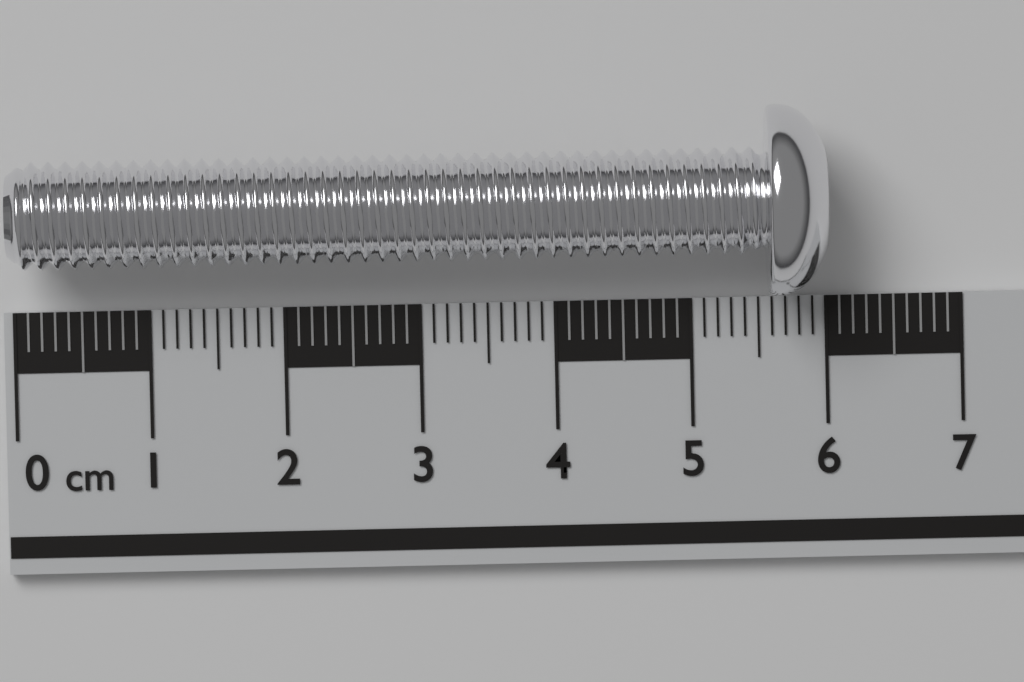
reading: 6.0 cm
